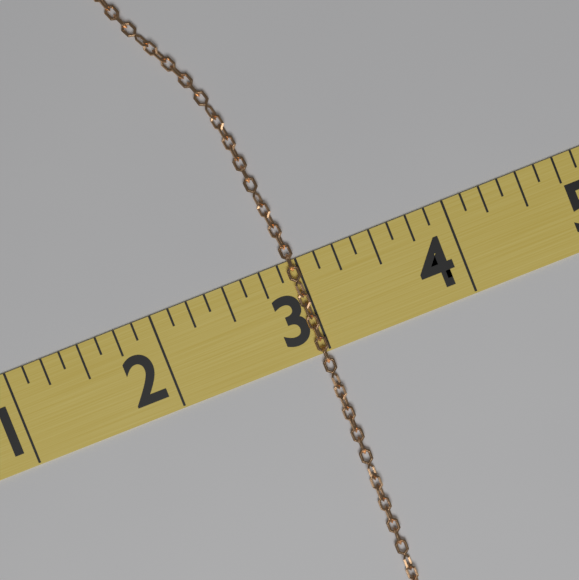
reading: 3.000 (no unit)
